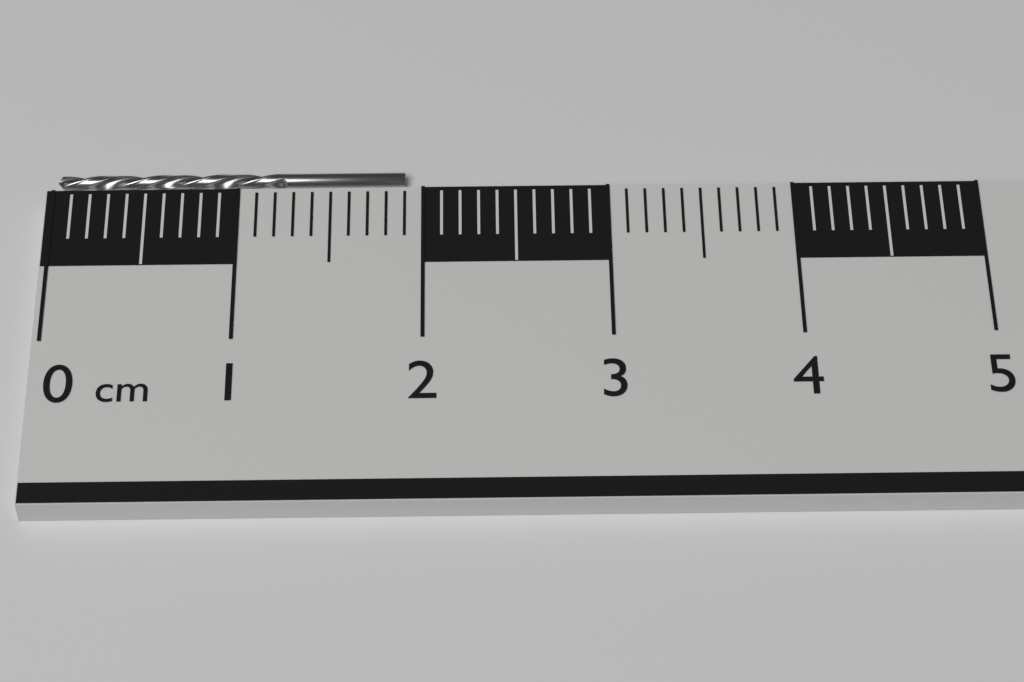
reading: 1.9 cm
